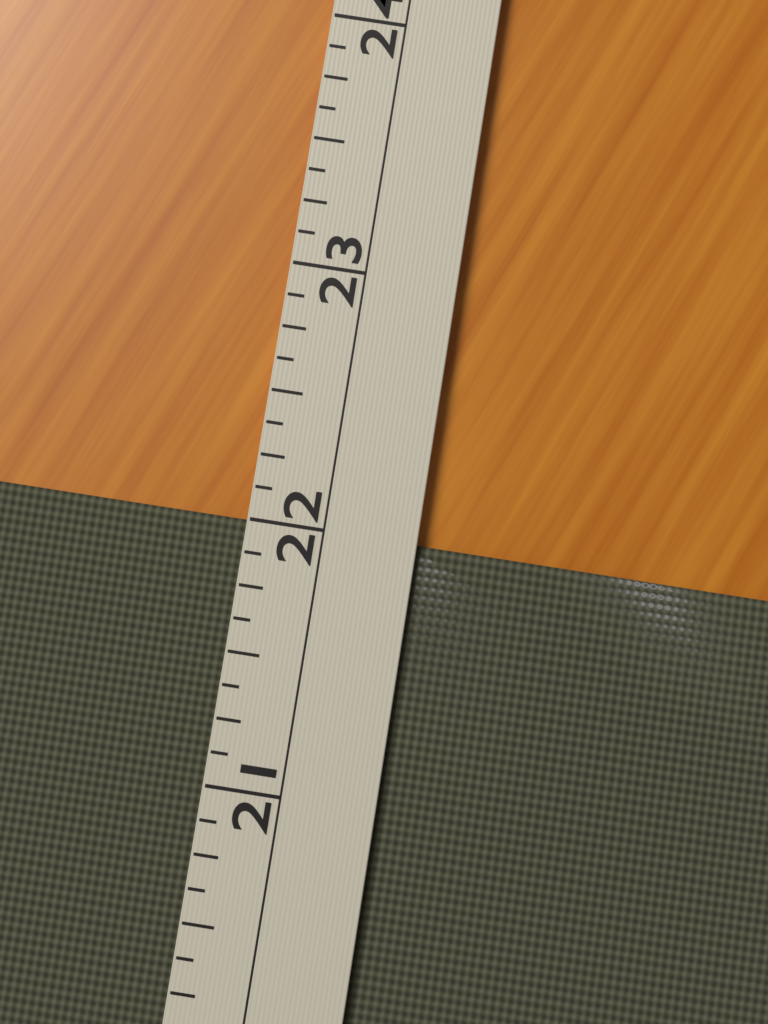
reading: 22.000 (no unit)
